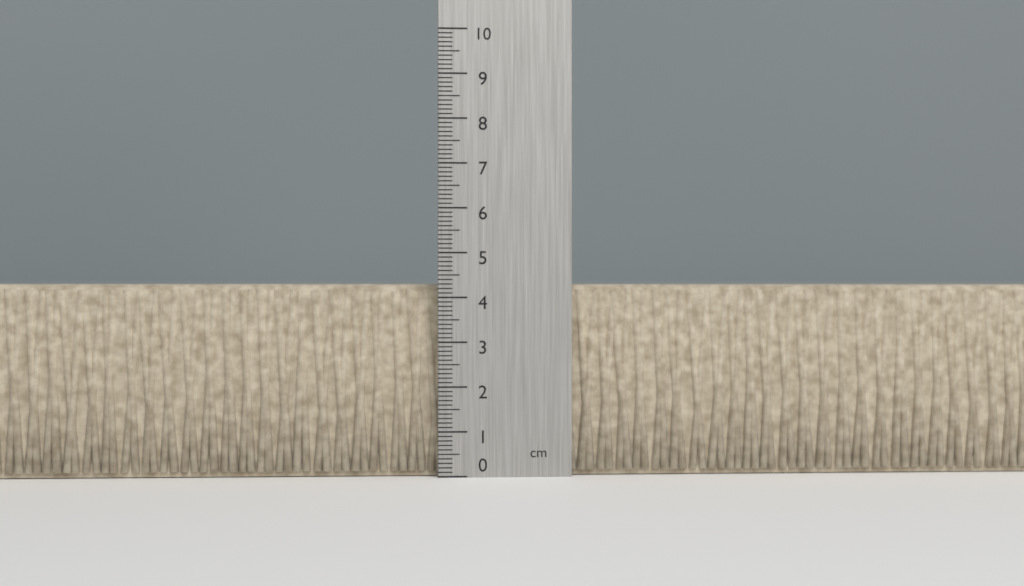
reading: 4.3 cm
